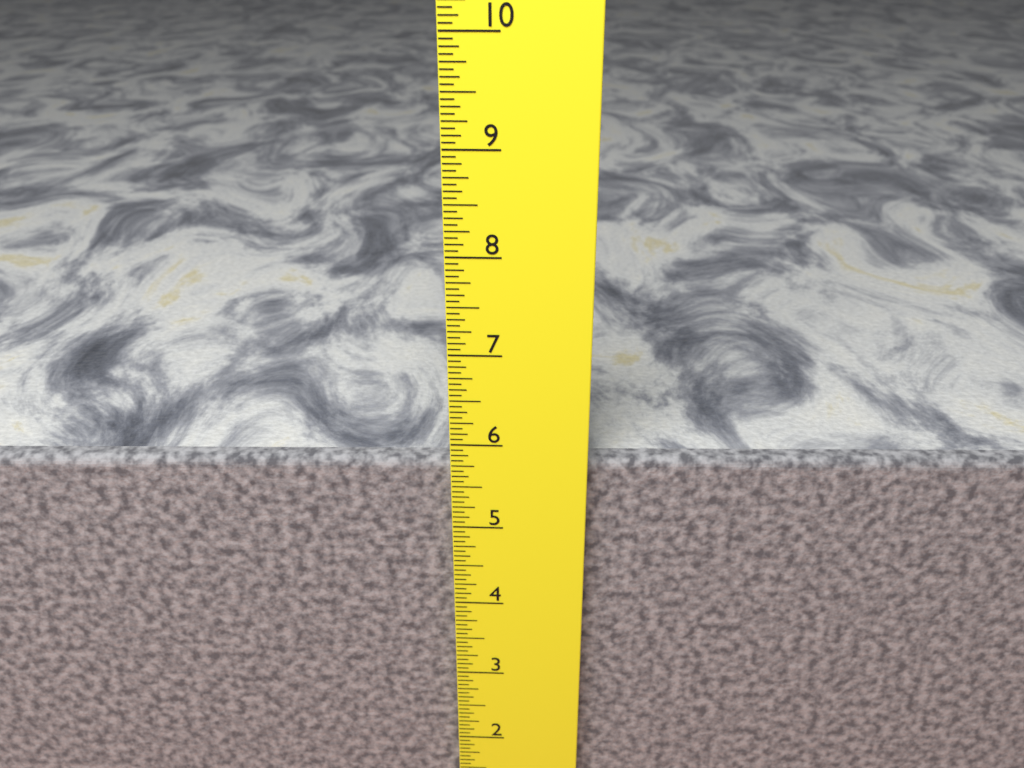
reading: 5.7500 in
